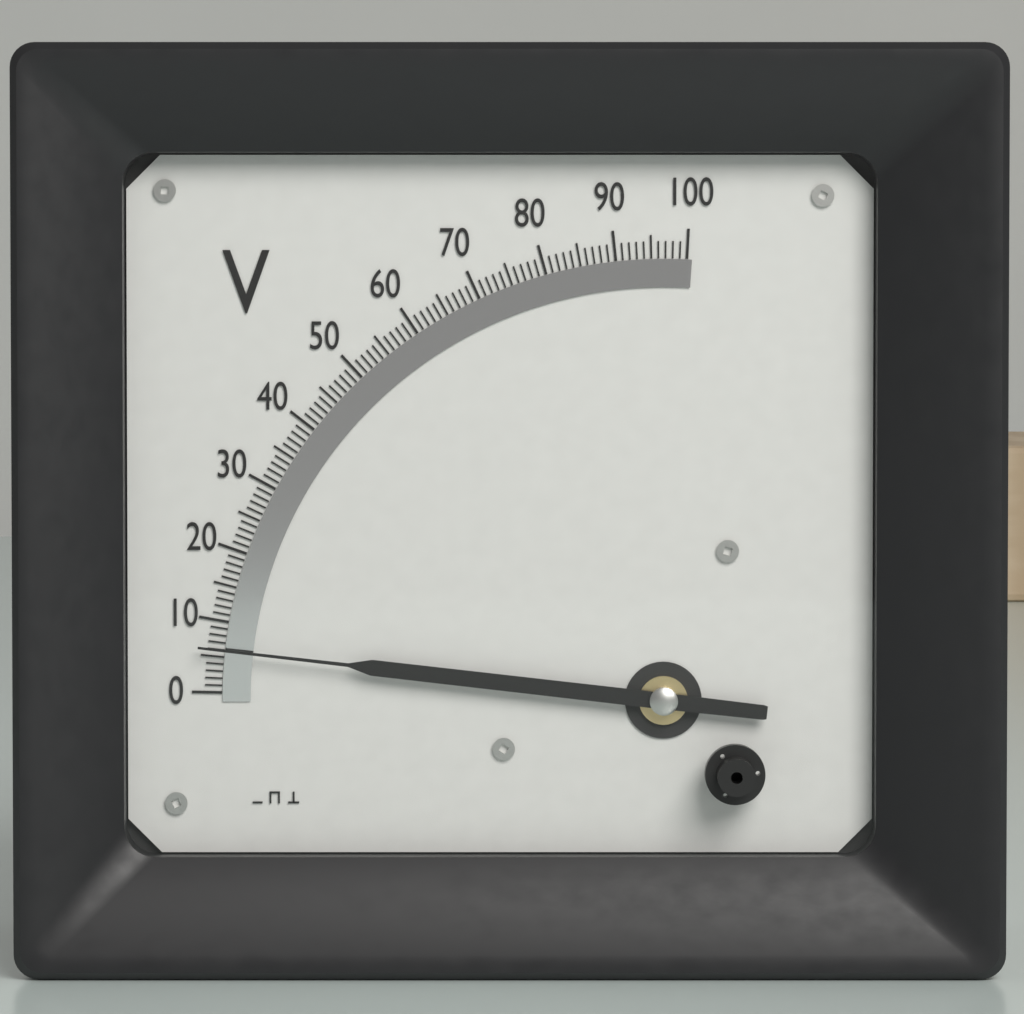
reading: 6 V
